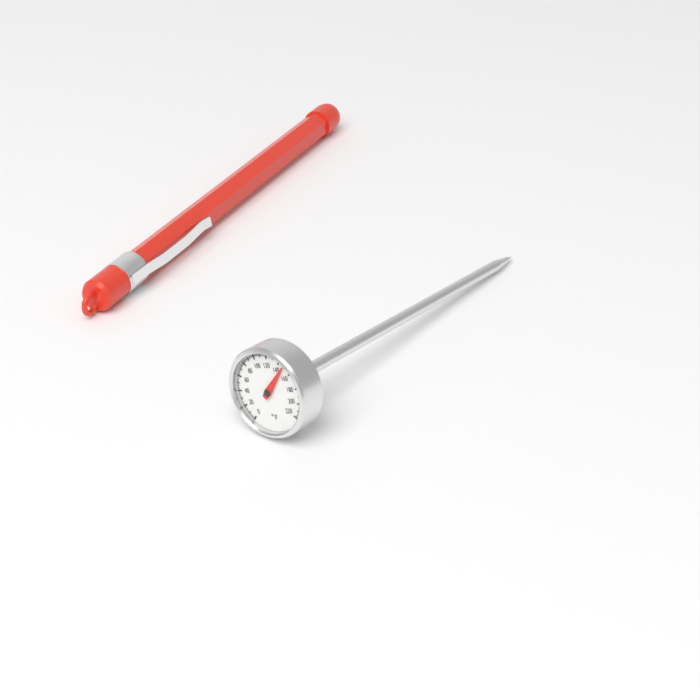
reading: 148 °F
